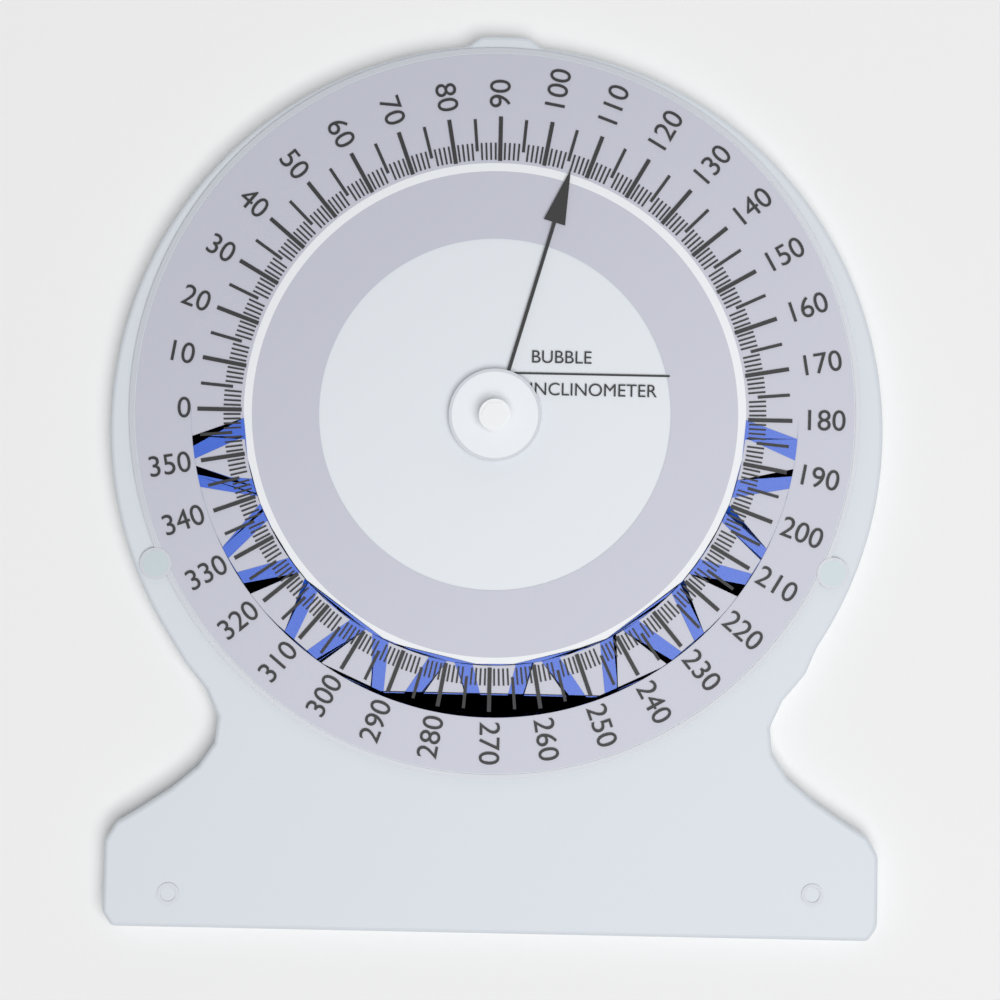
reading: 106 (no unit)
